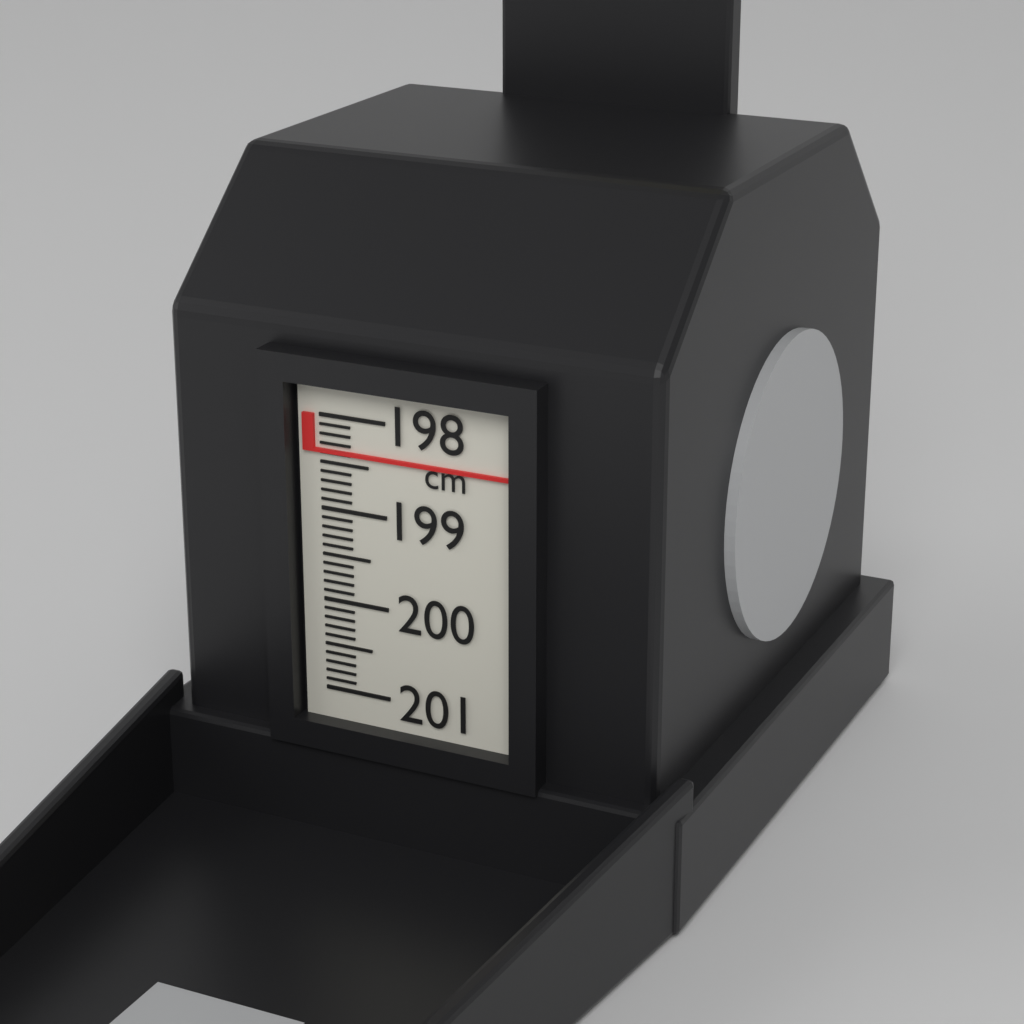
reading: 198.4 cm
